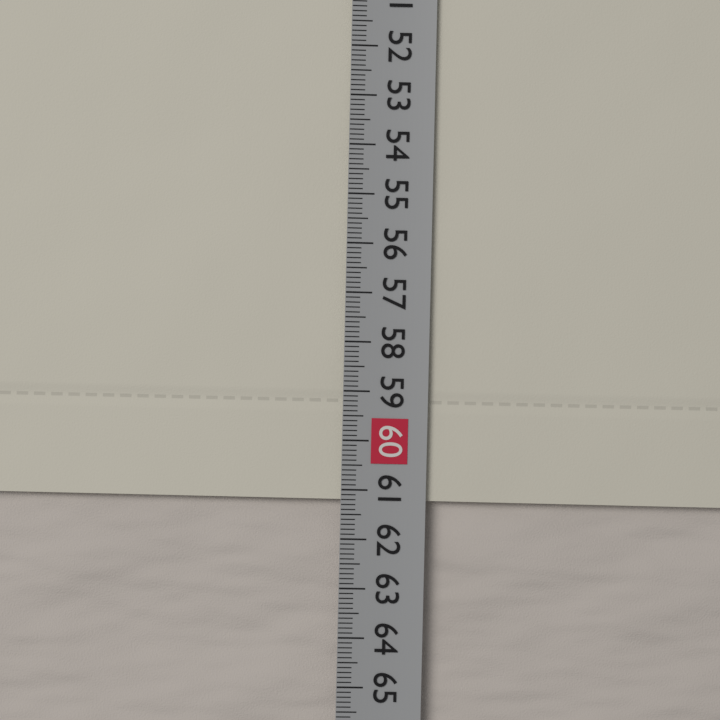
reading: 61.2 cm
